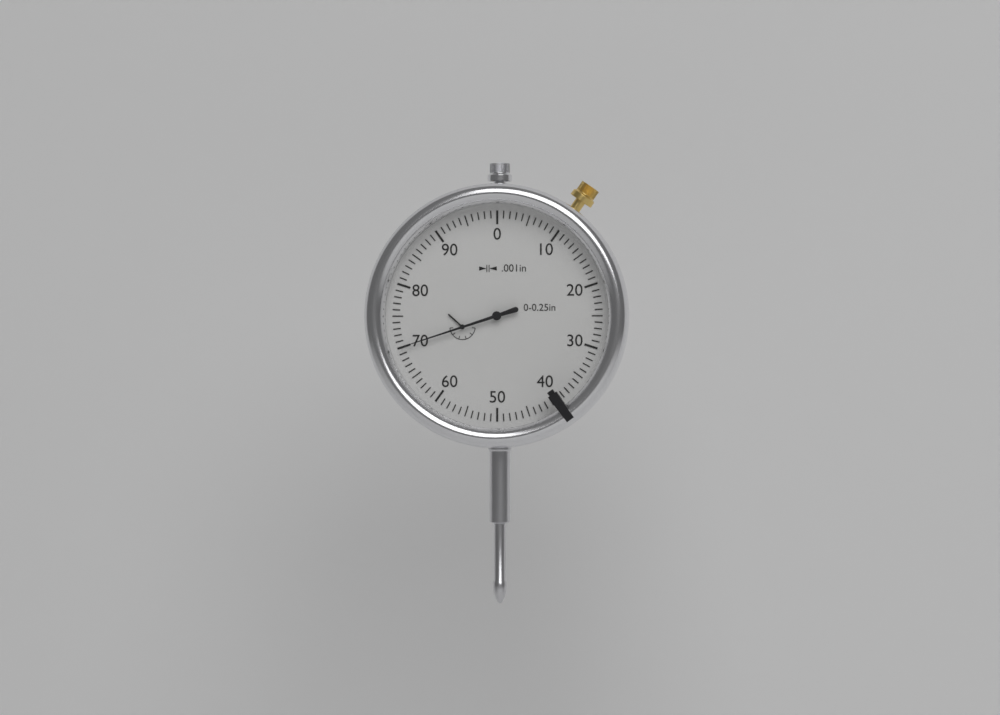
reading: 0.070 in
